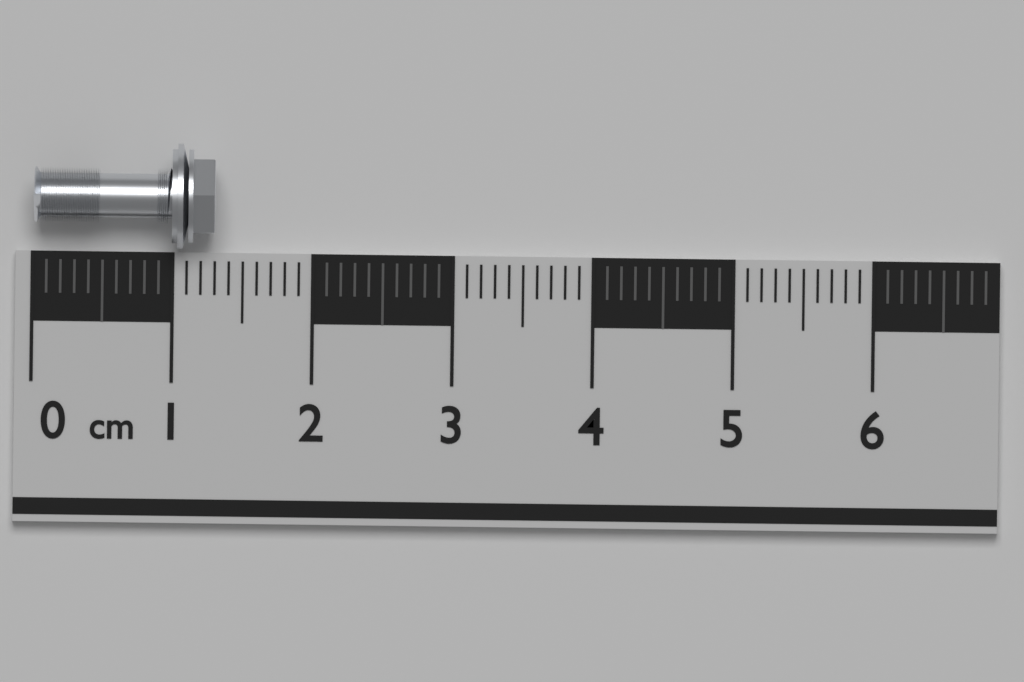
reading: 1.3 cm
